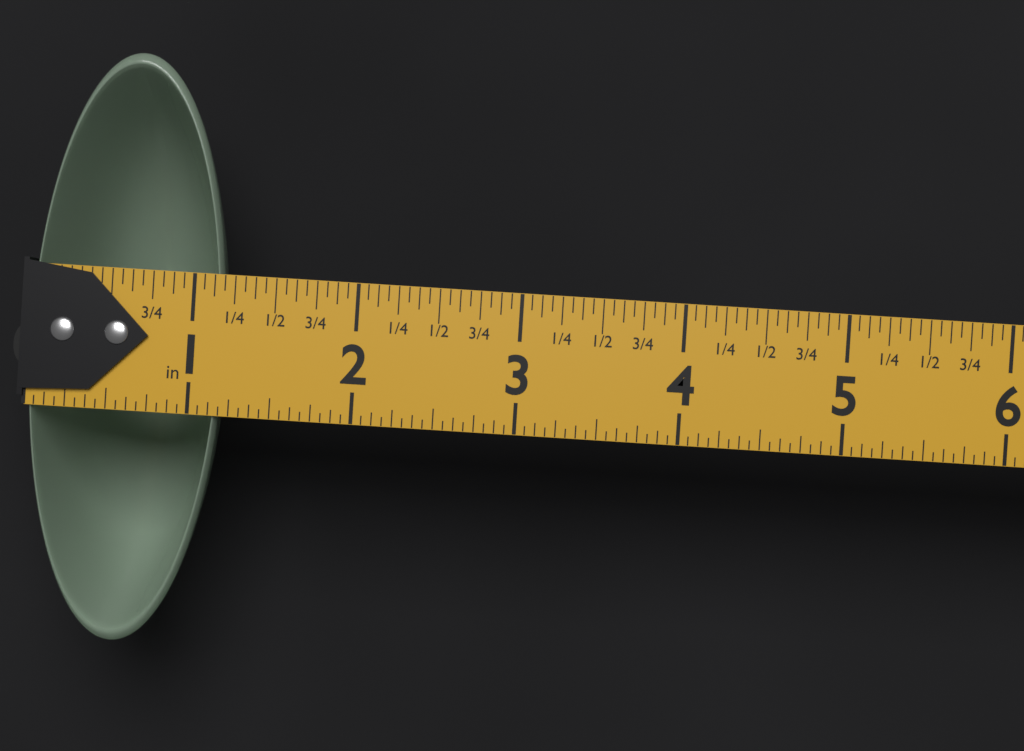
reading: 1.1875 in
